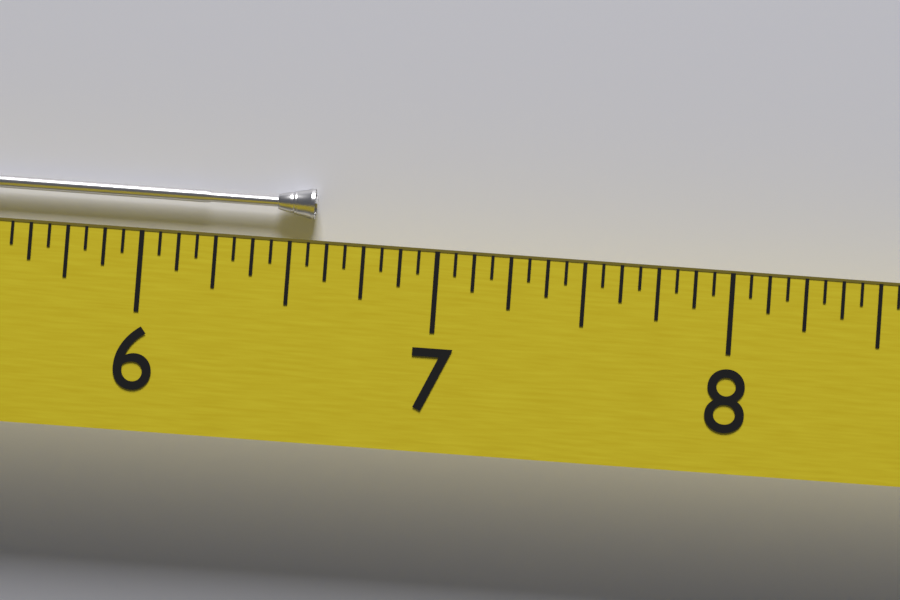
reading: 6.5625 (no unit)
